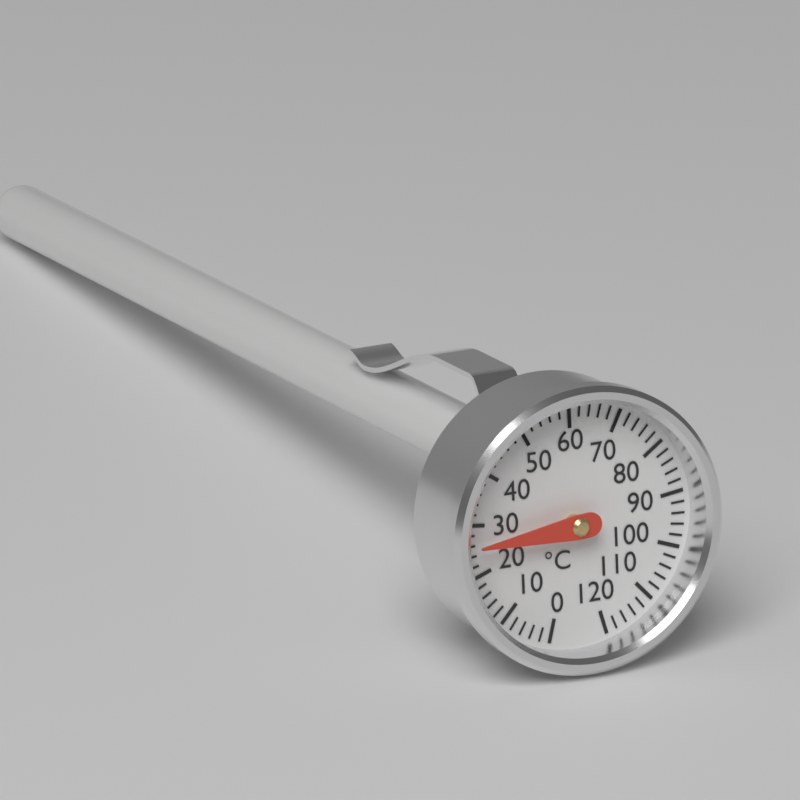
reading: 26 °C
